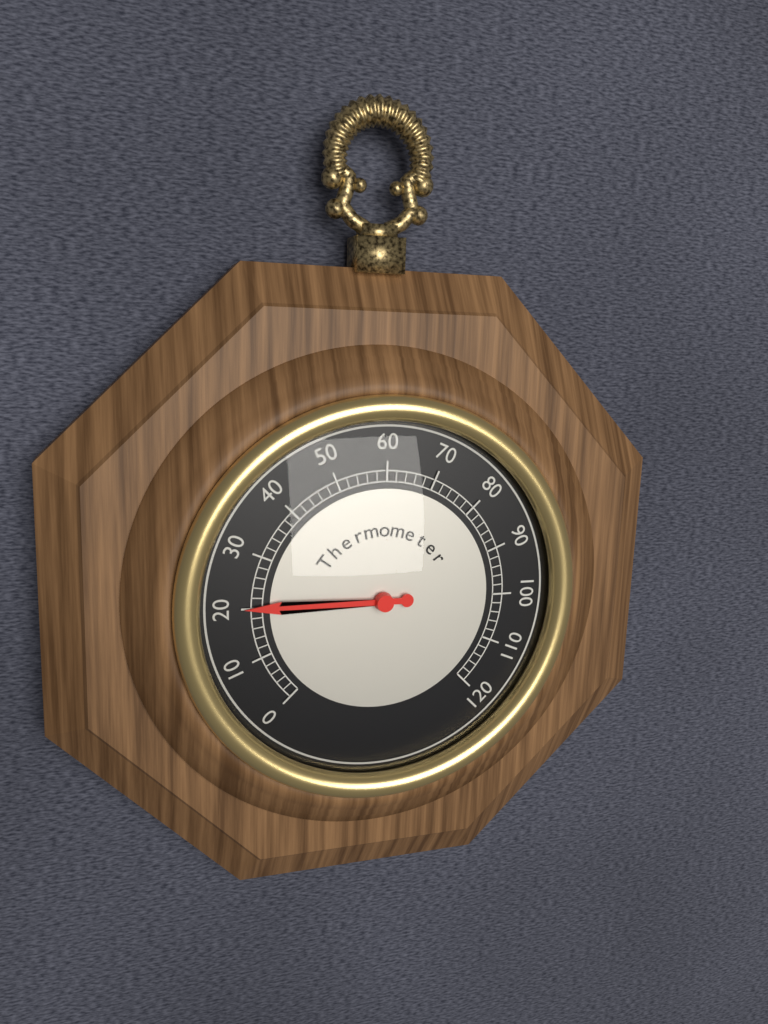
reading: 20 (no unit)
